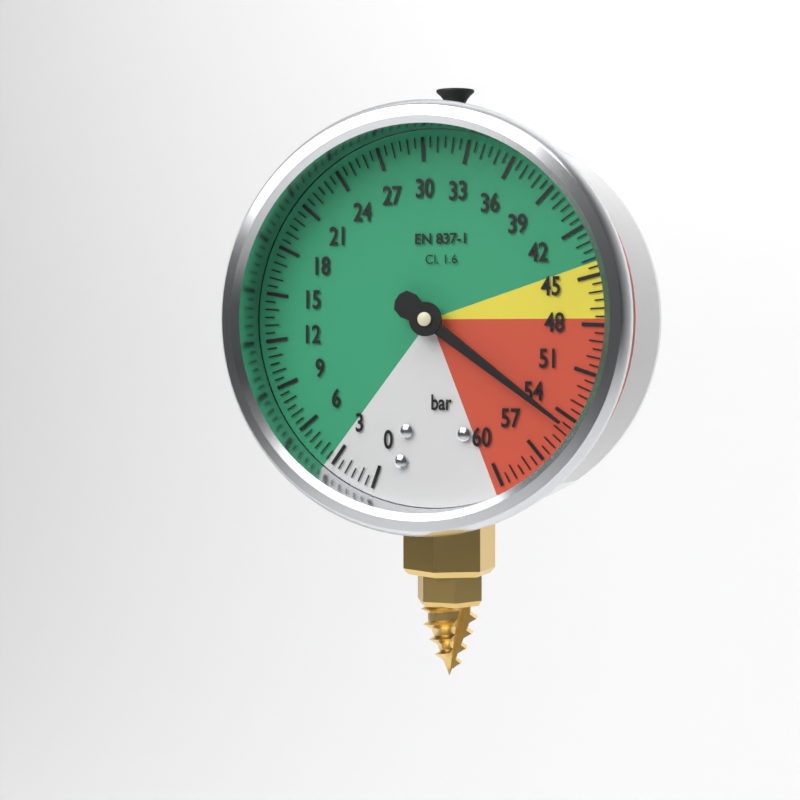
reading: 54.5 bar
